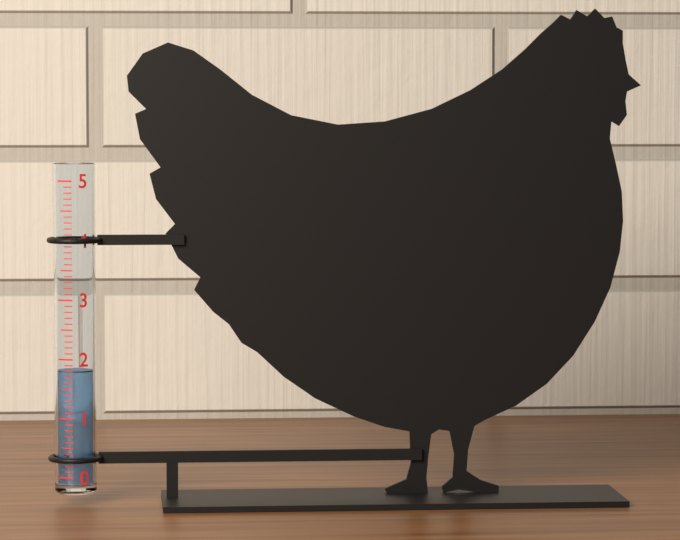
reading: 1.8 (no unit)
